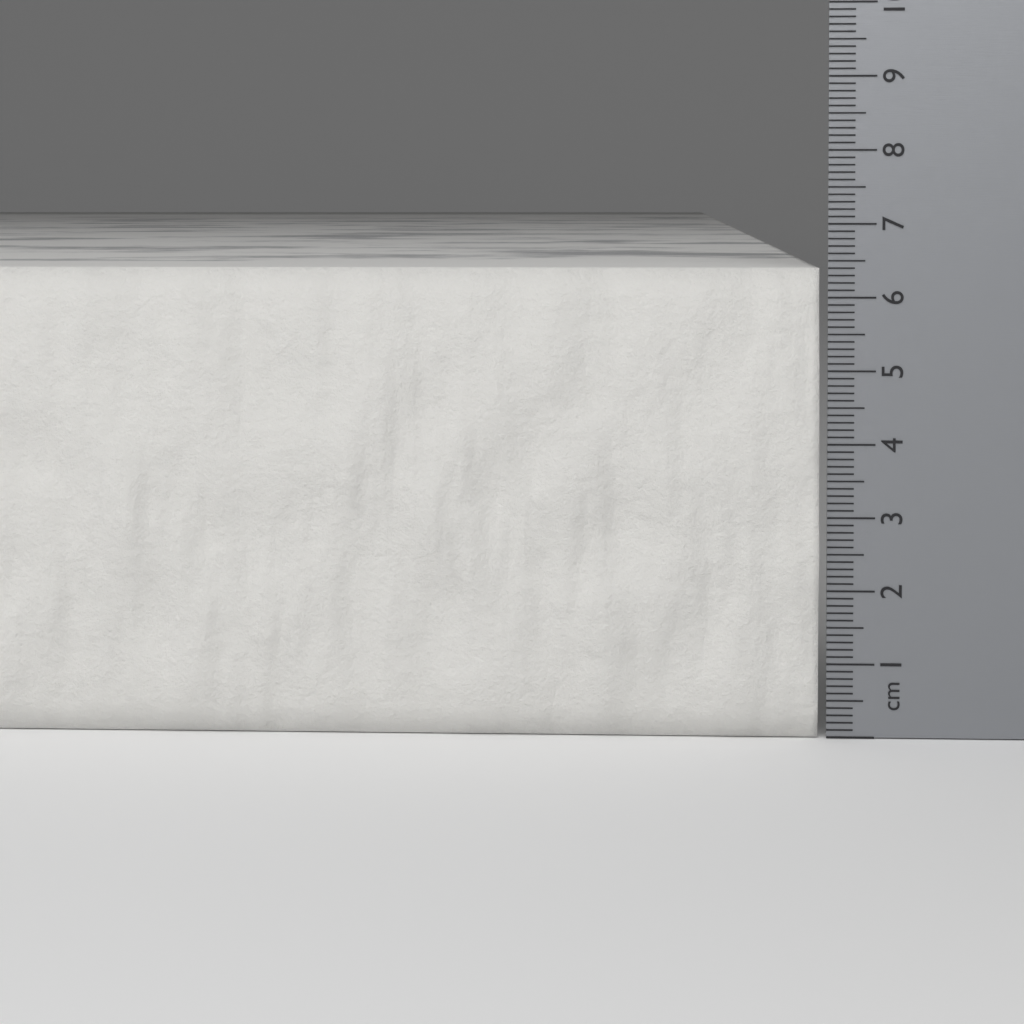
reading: 6.4 cm
